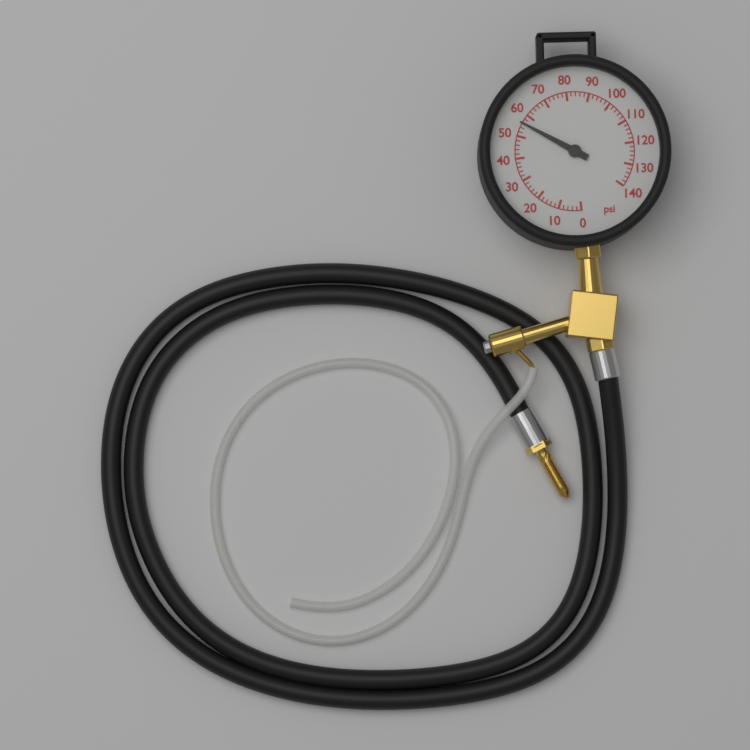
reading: 56 psi
